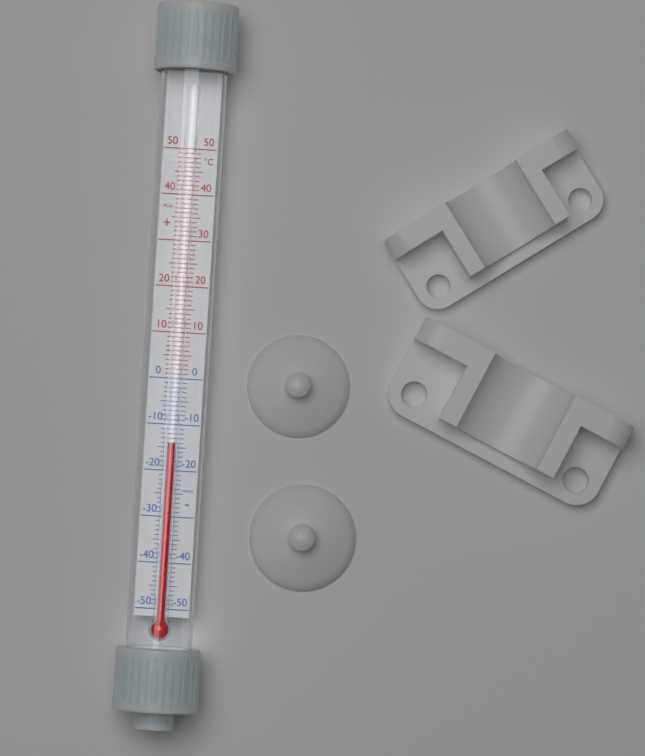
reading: -14 °C
